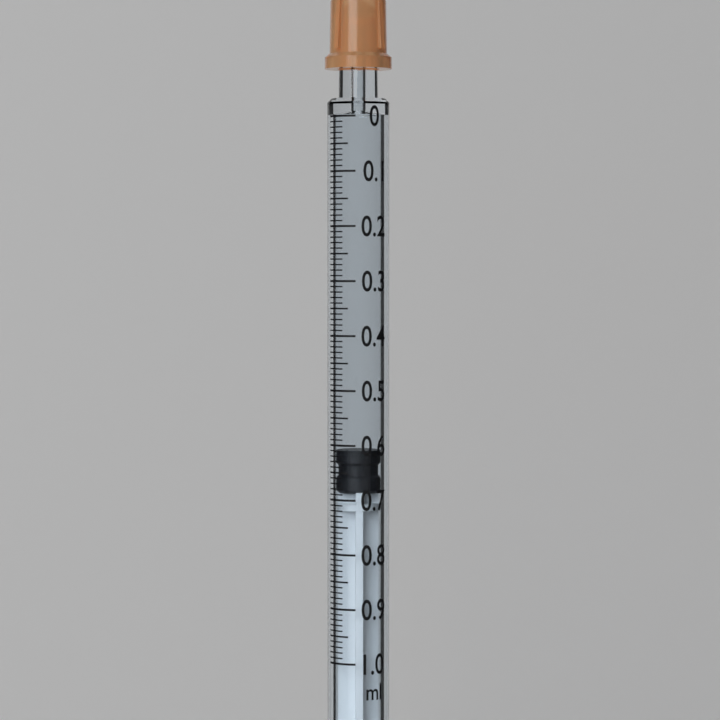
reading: 0.61 ml
